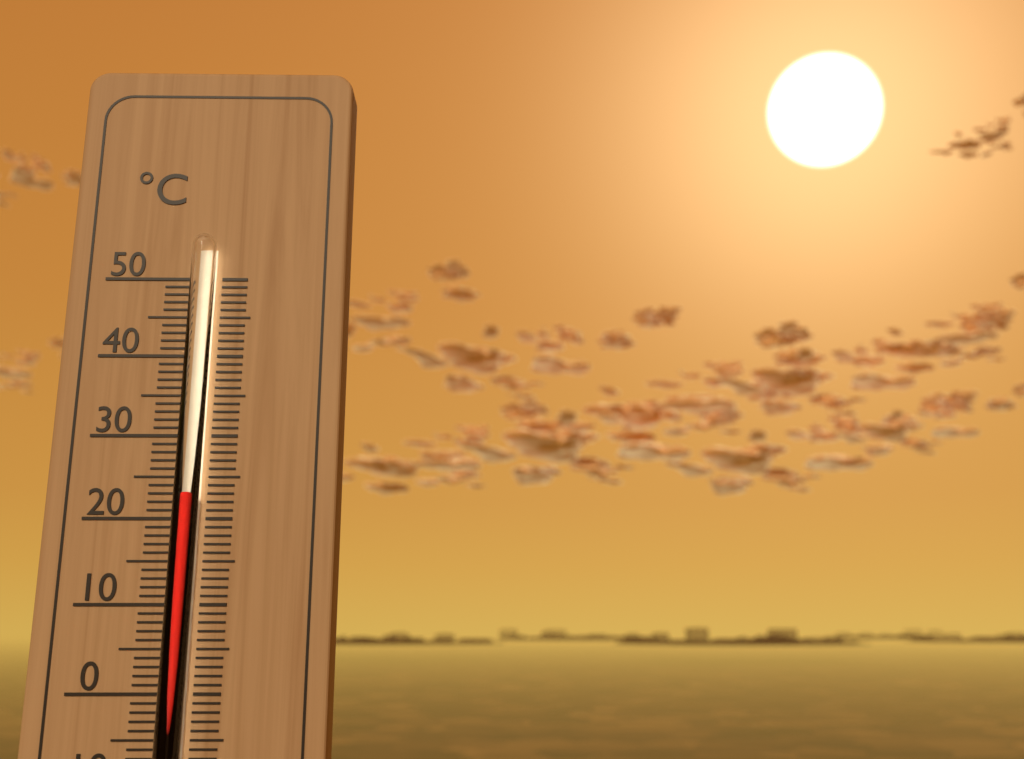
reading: 23 °C
